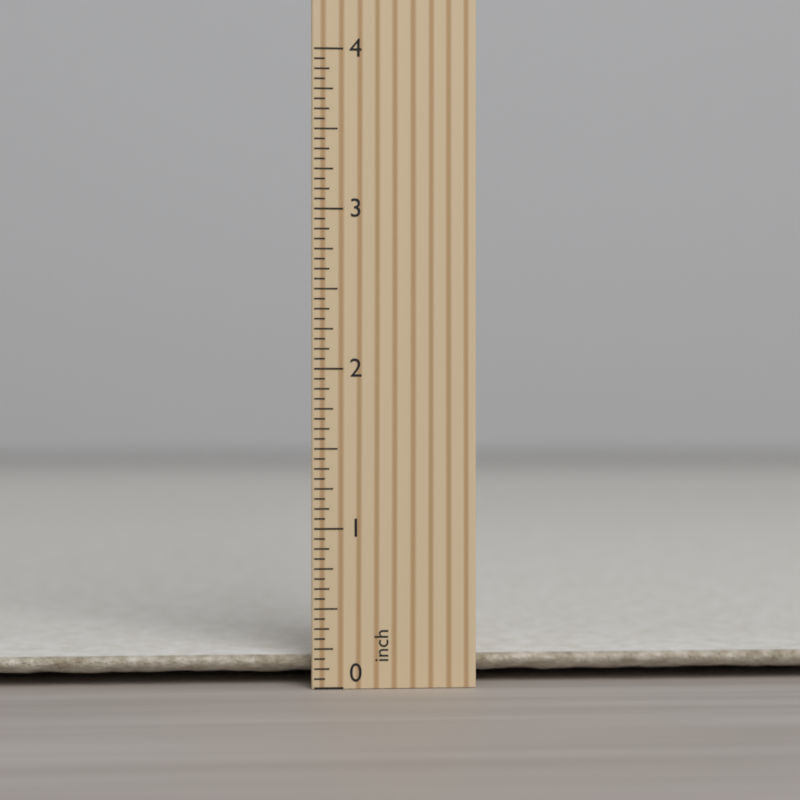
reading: 0.1875 inch
